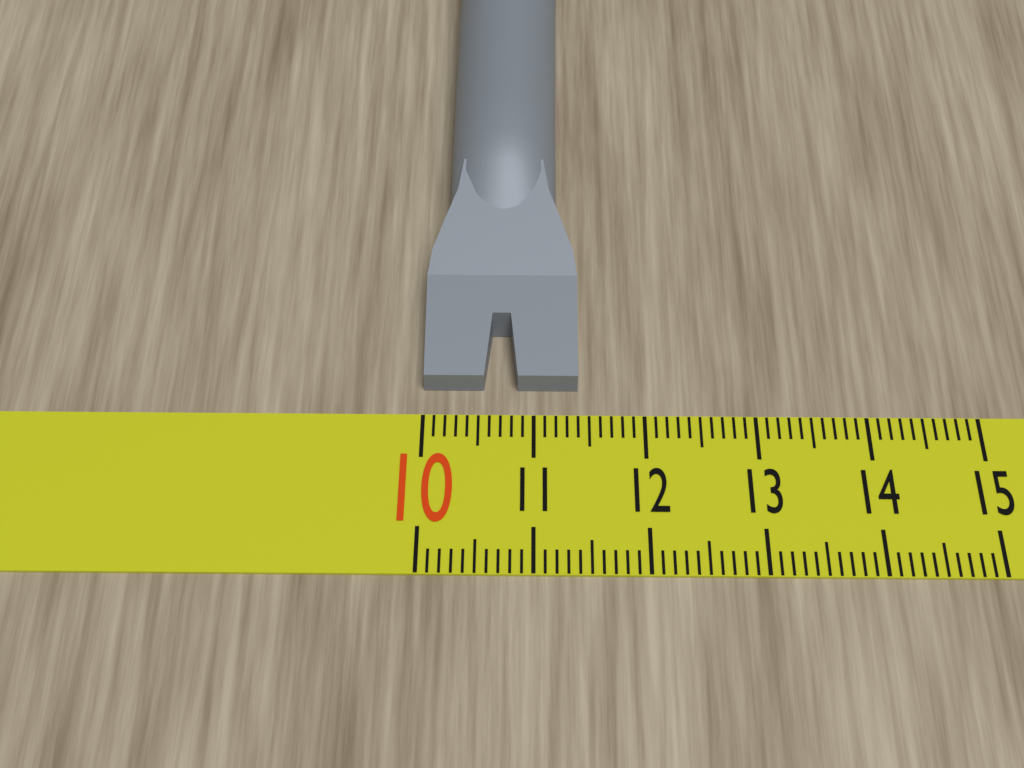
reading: 11.4 (no unit)
